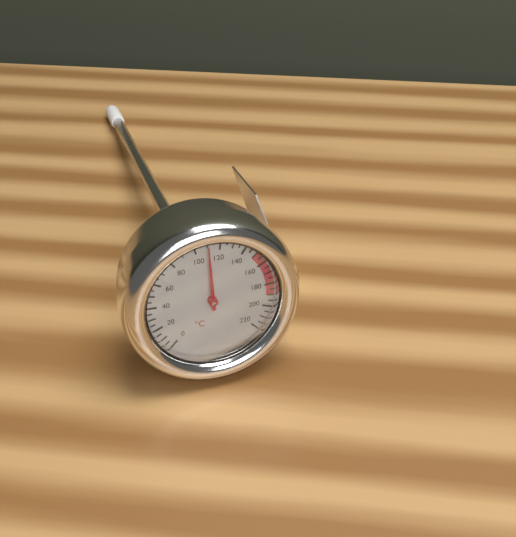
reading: 110 °C
